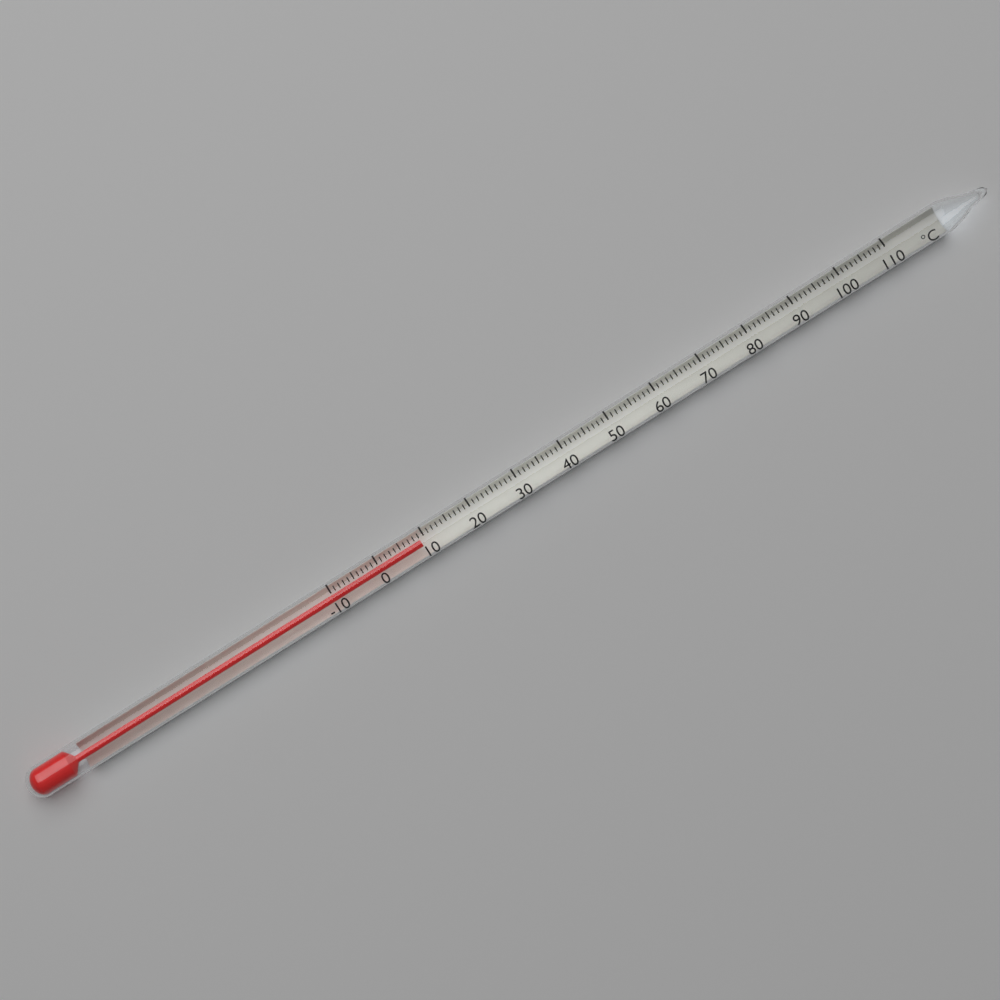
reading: 9 °C
